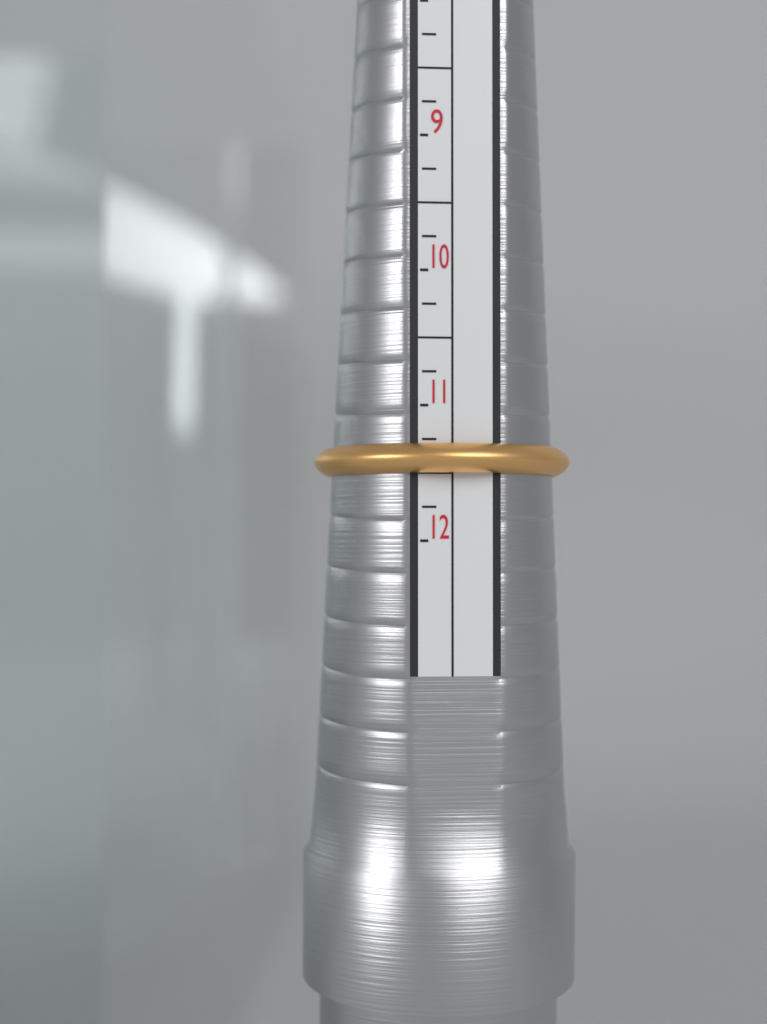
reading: 11.50 (no unit)
